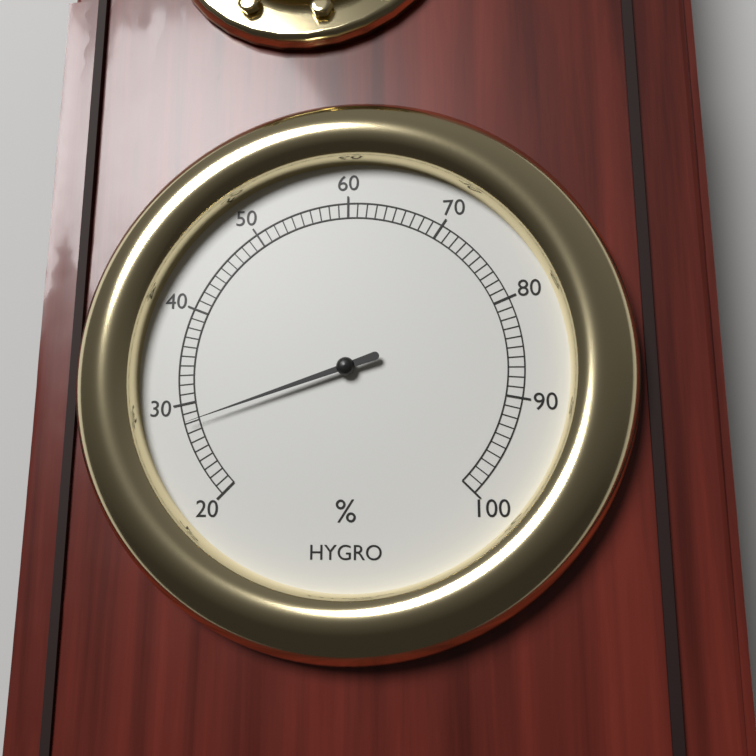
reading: 28 %
